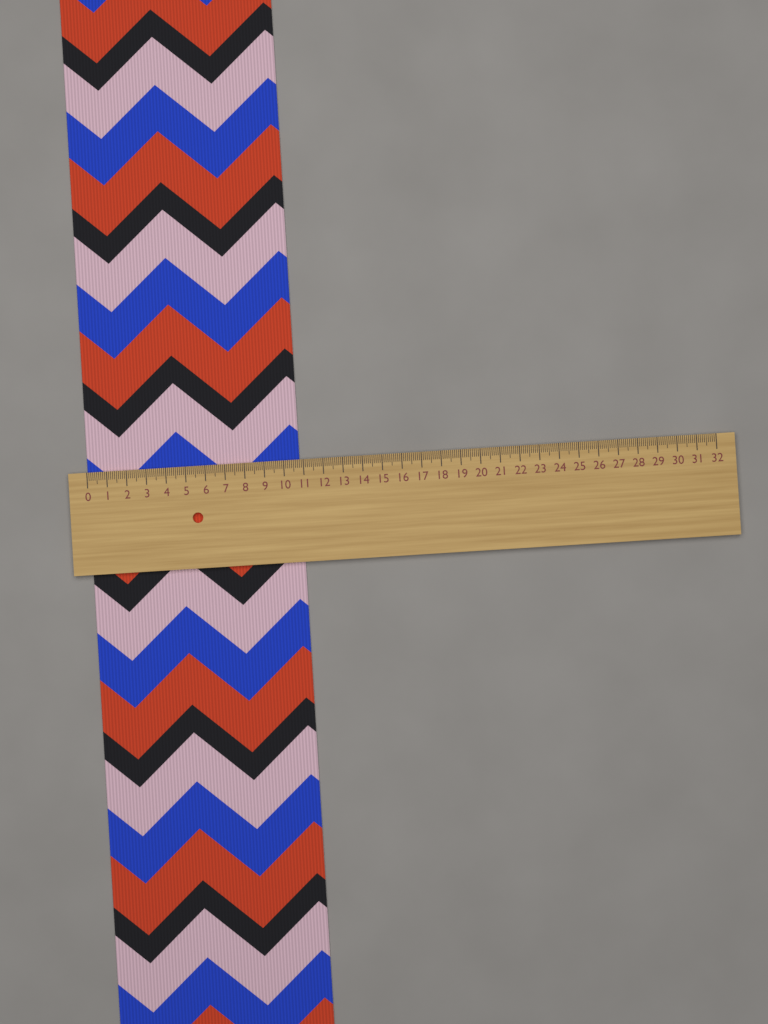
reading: 10.8 (no unit)
